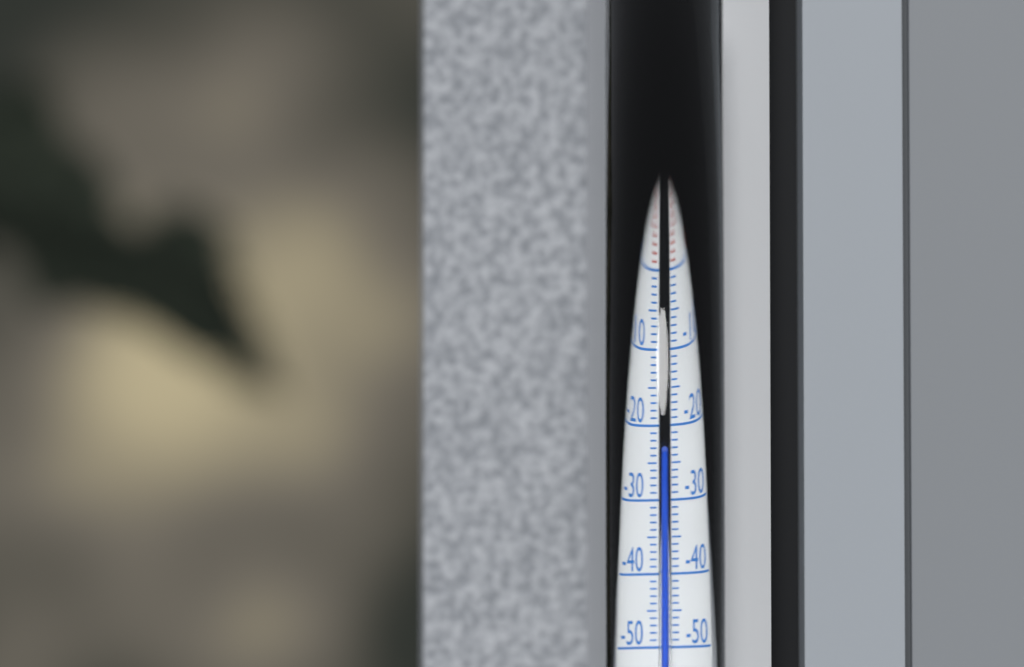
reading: -23 °C
